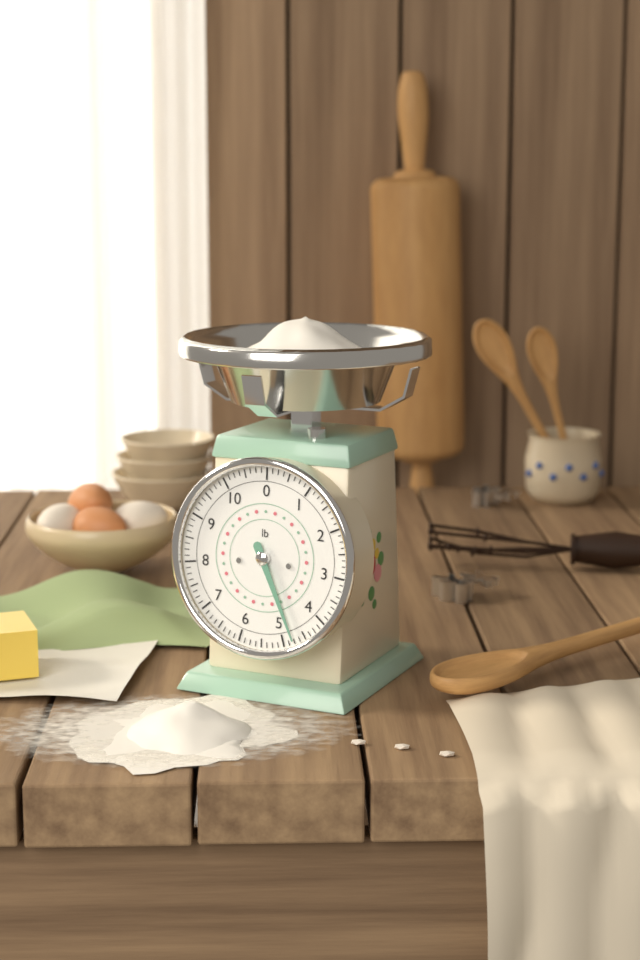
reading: 4.750 lb
